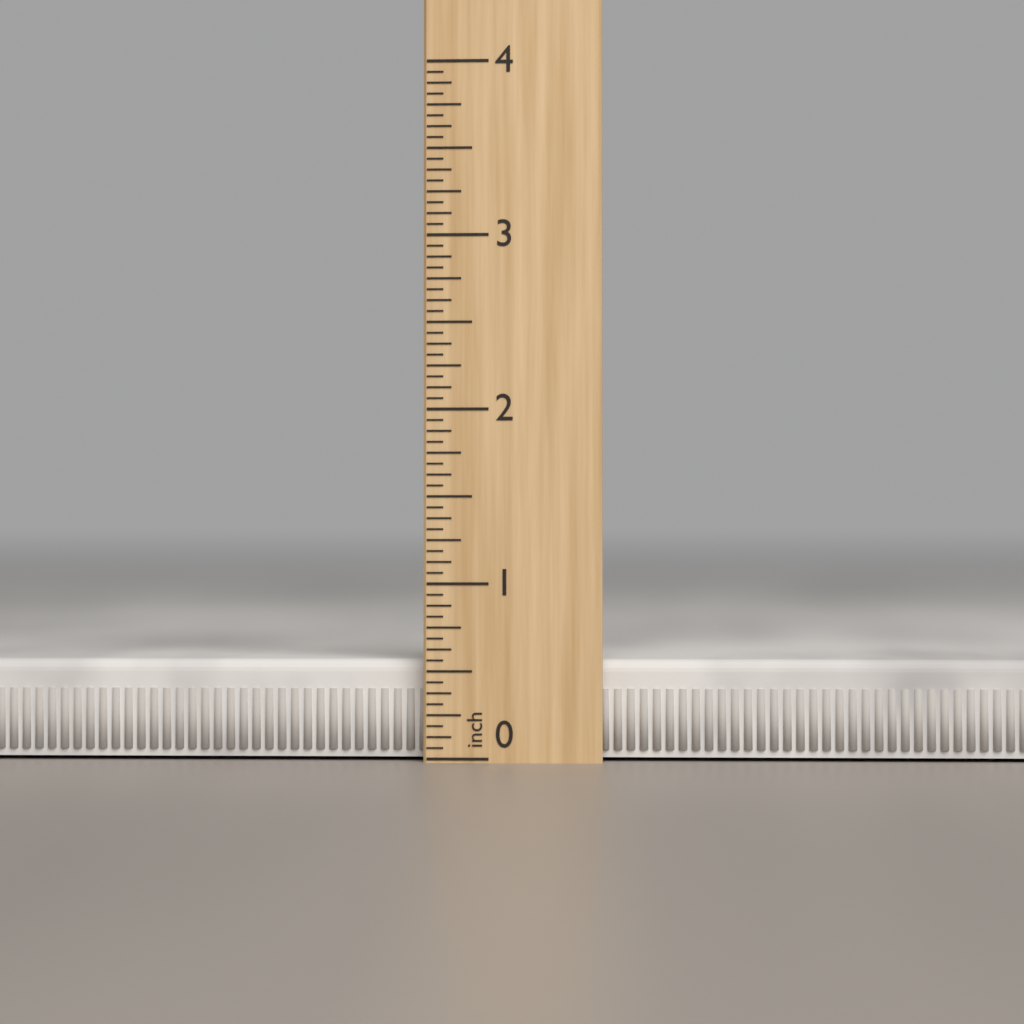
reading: 0.5625 inch
